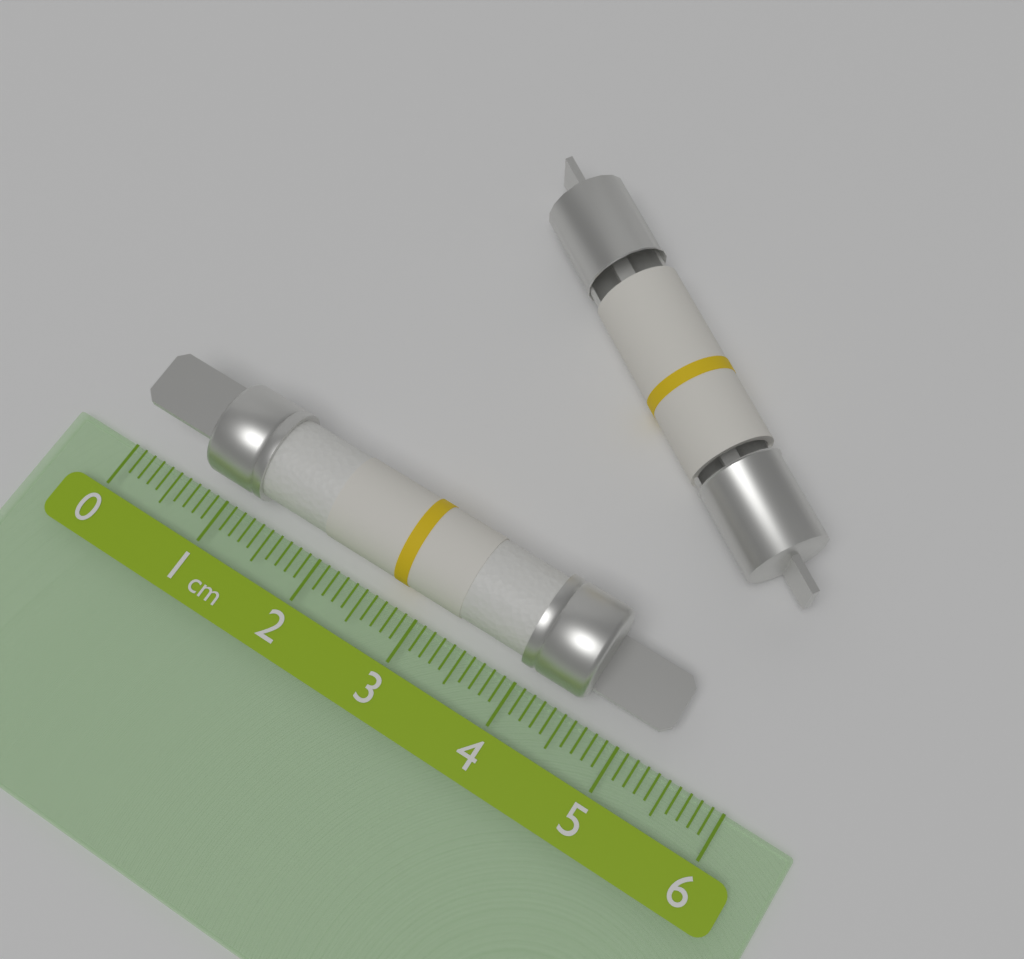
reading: 5.3 cm
